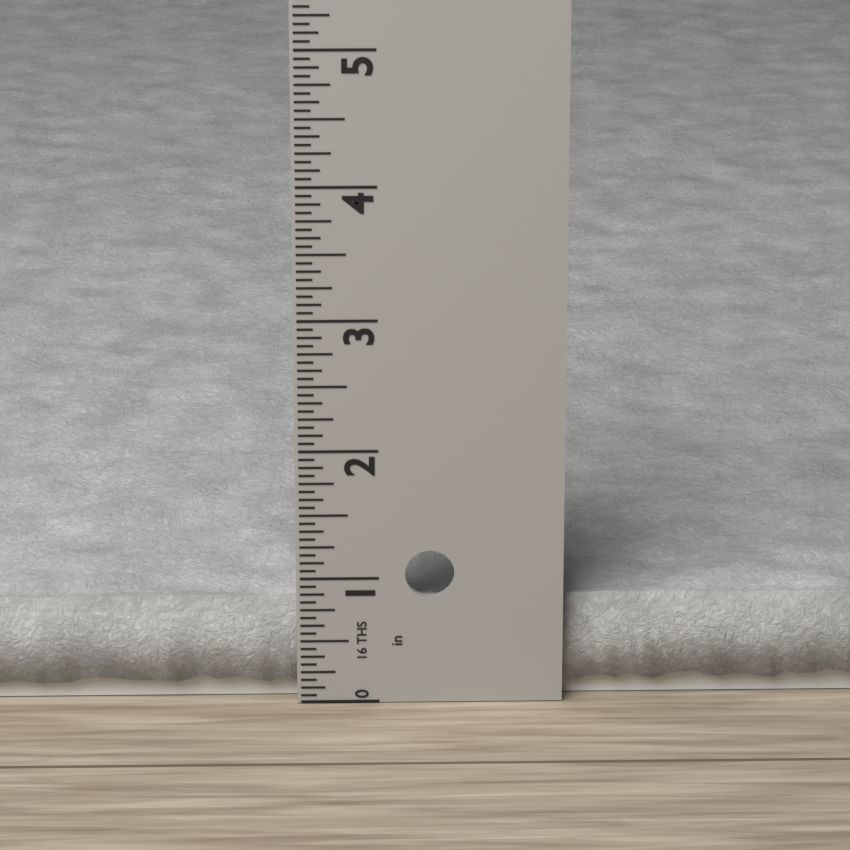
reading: 0.8125 in
